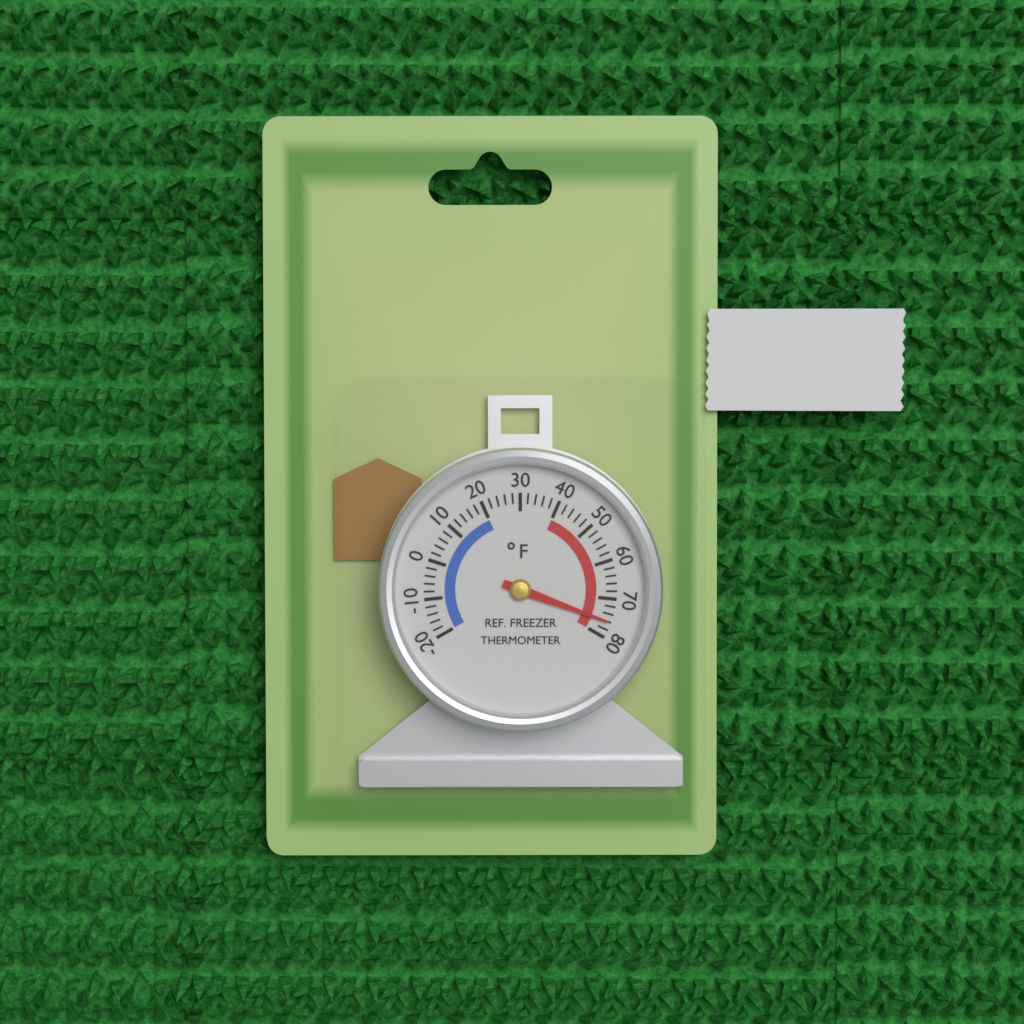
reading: 76 °F
